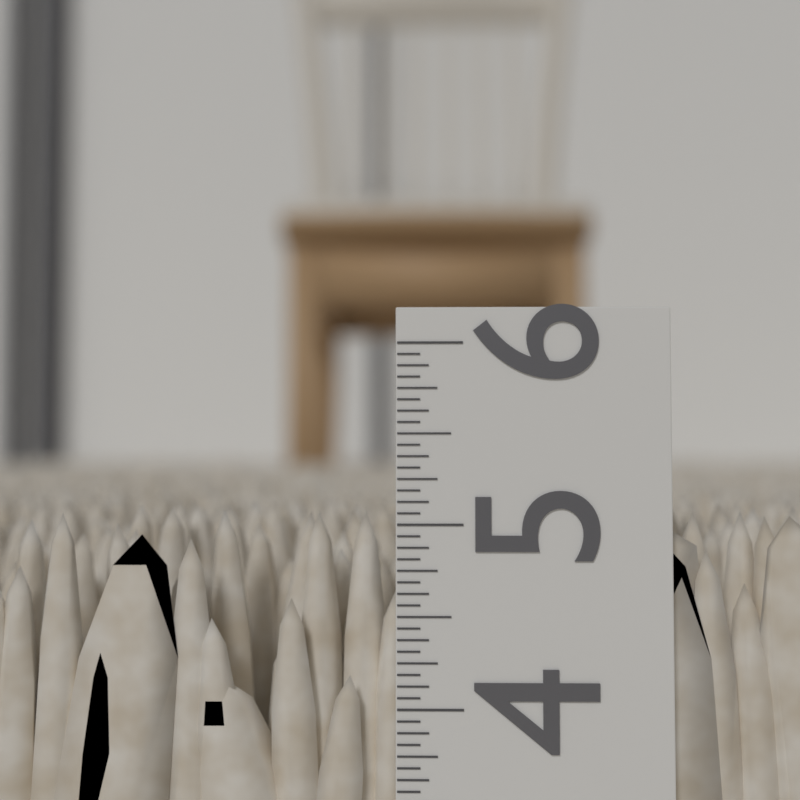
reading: 5.0625 in
